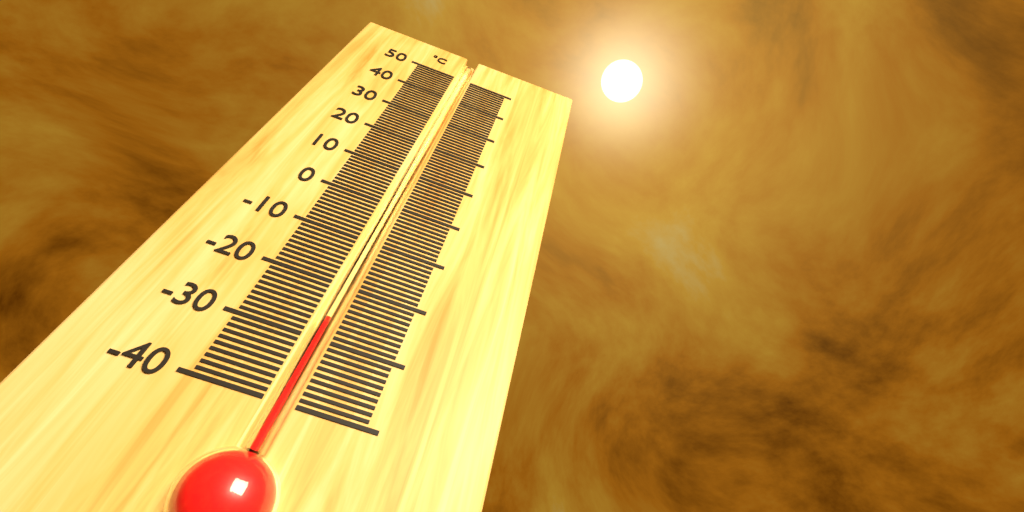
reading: -26 °C
